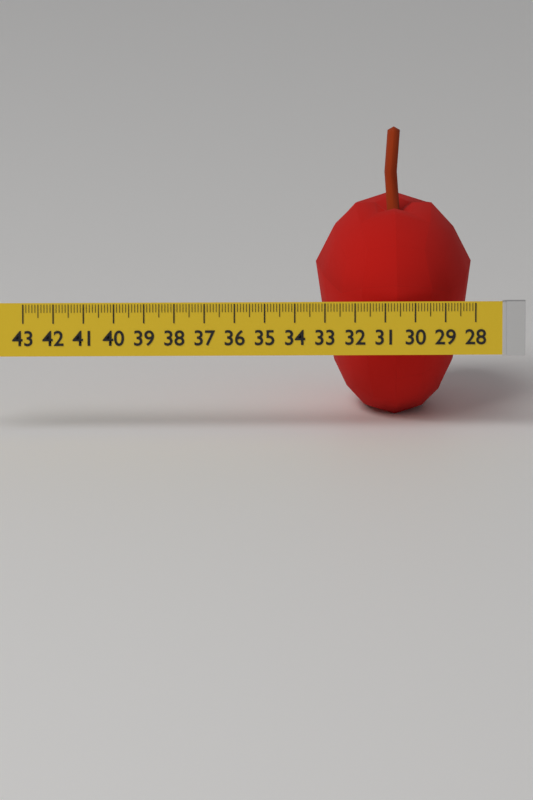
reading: 33.2 (no unit)
